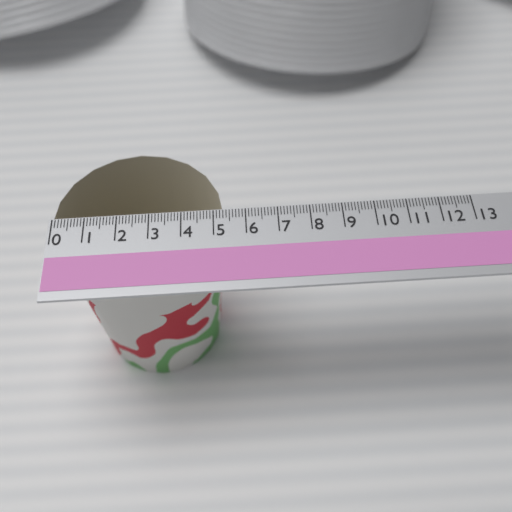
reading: 5.3 (no unit)
